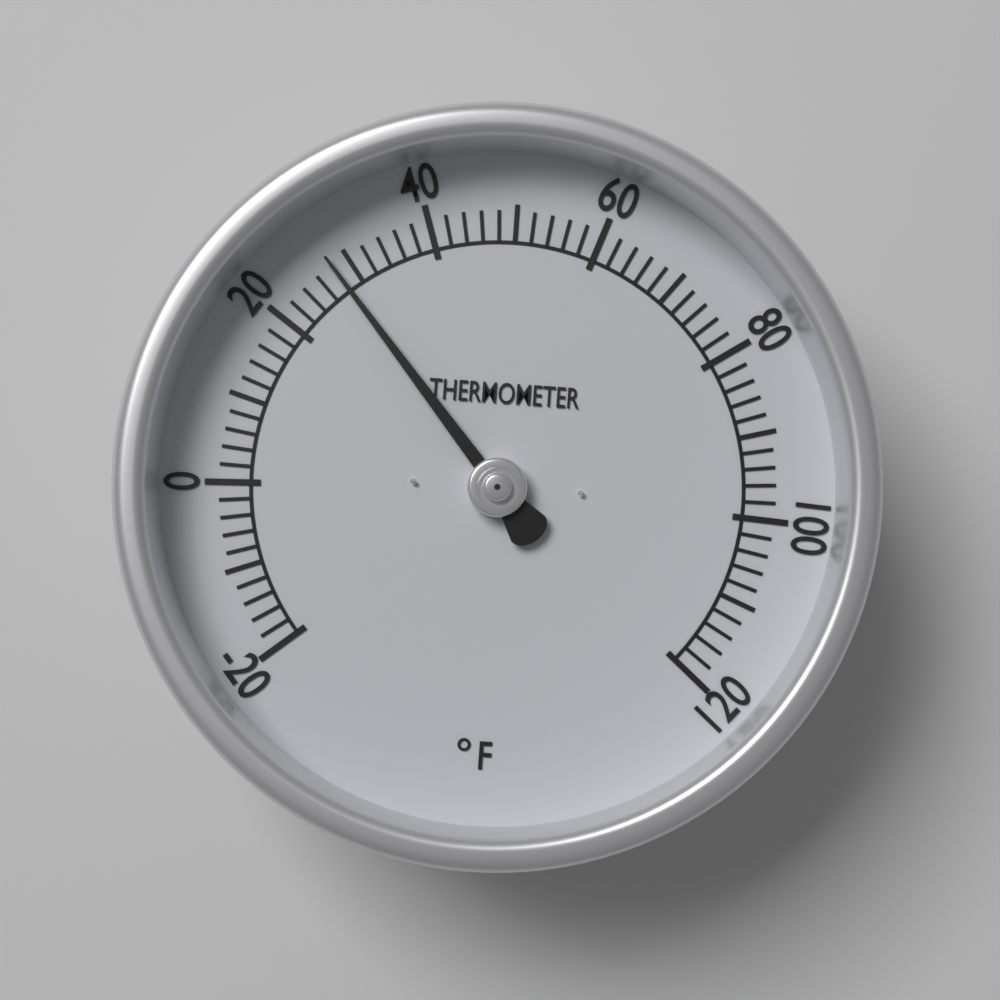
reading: 28 °F
